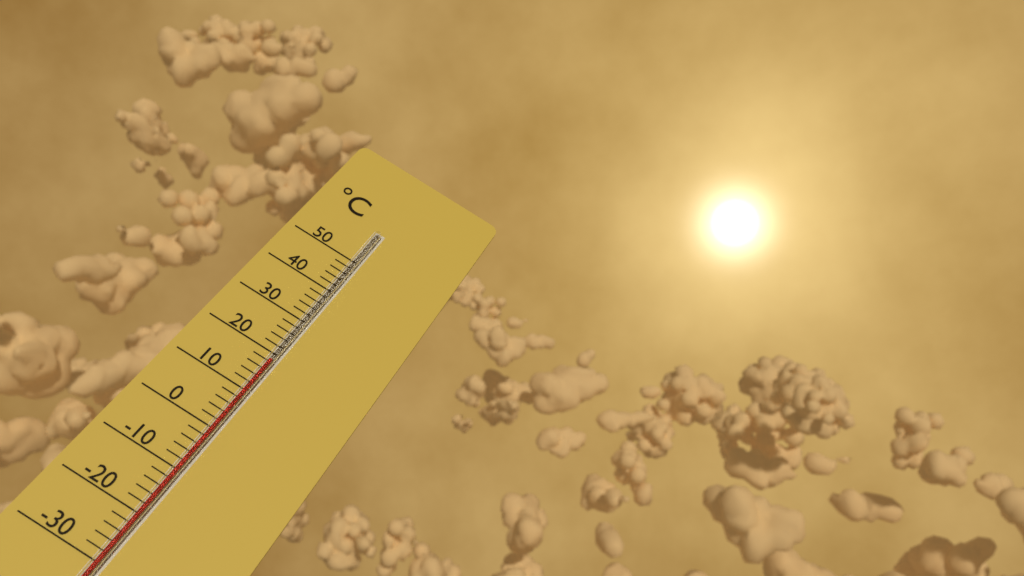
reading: 18 °C
